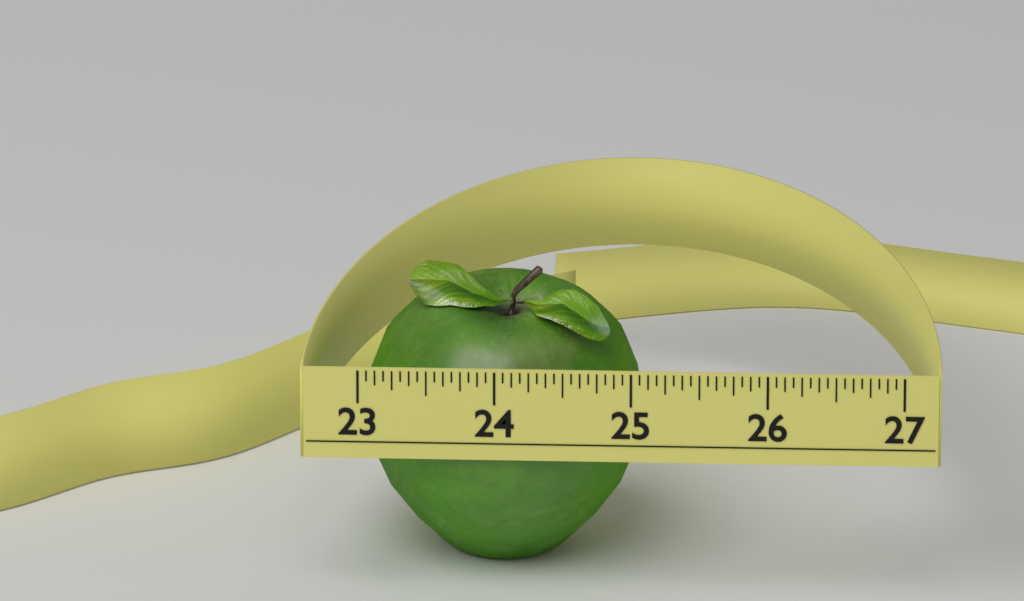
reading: 25.0625 (no unit)
